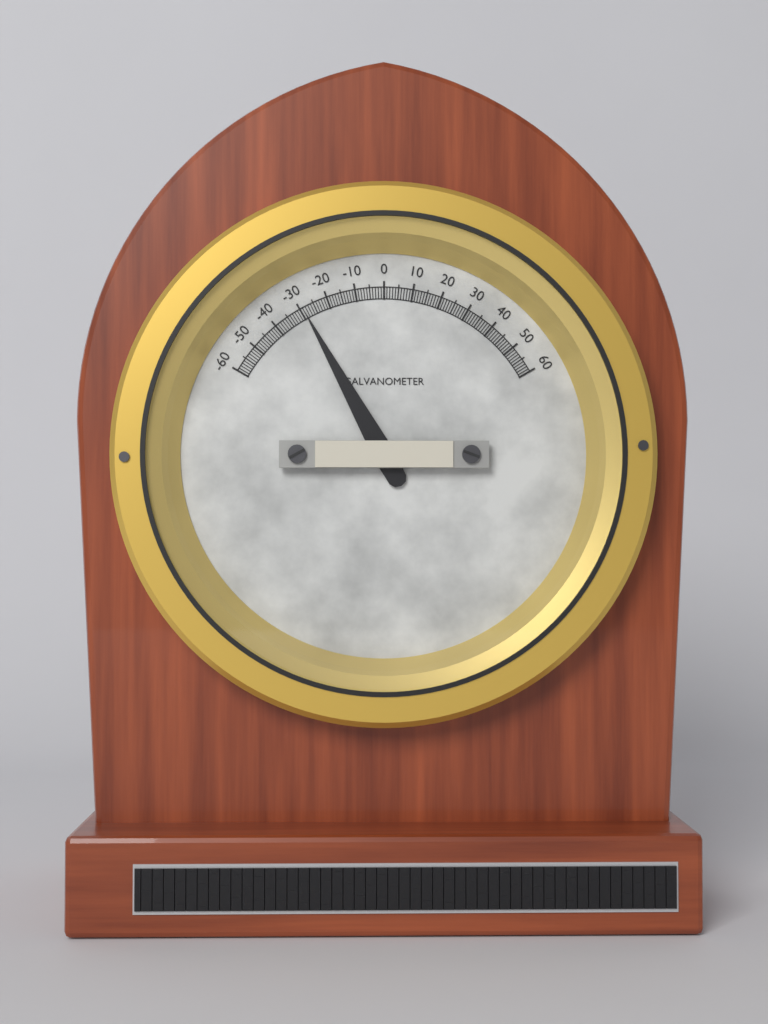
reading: -29 (no unit)
